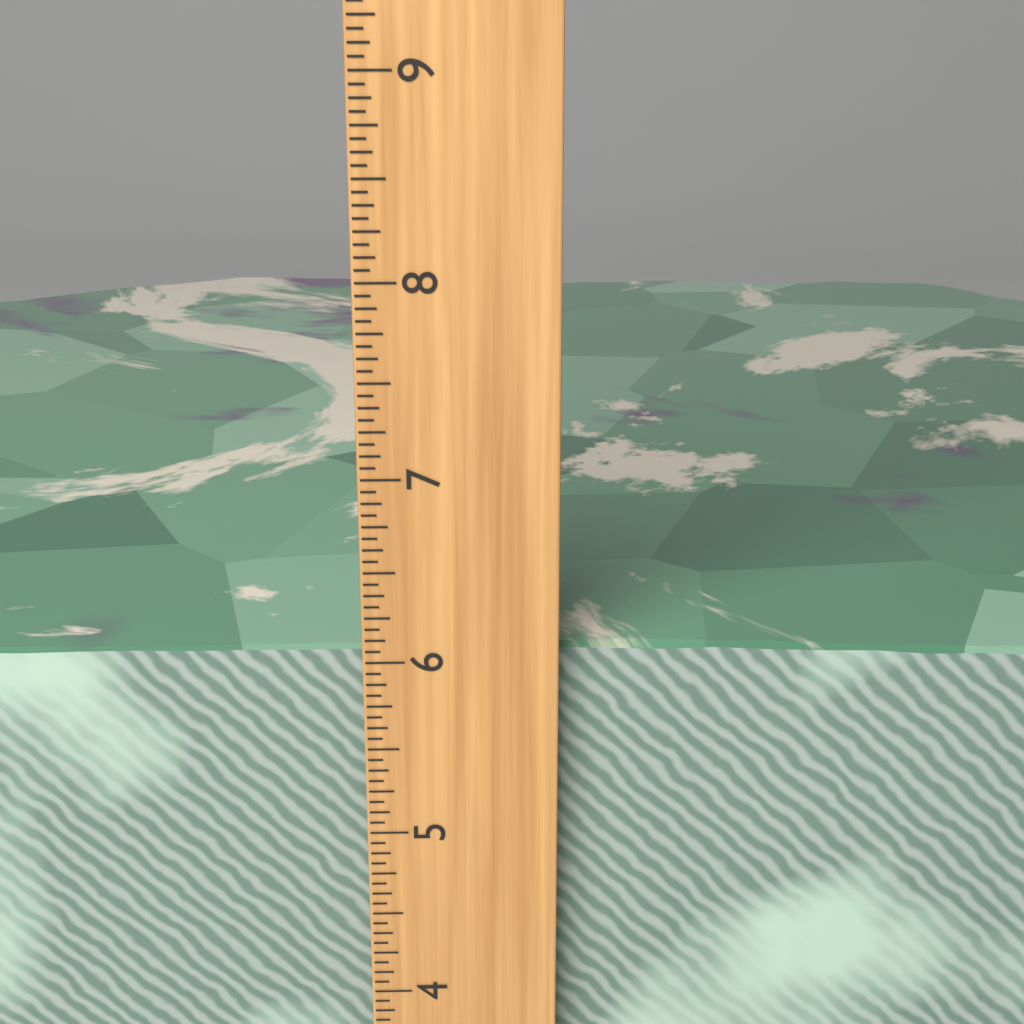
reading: 6.0000 inch
